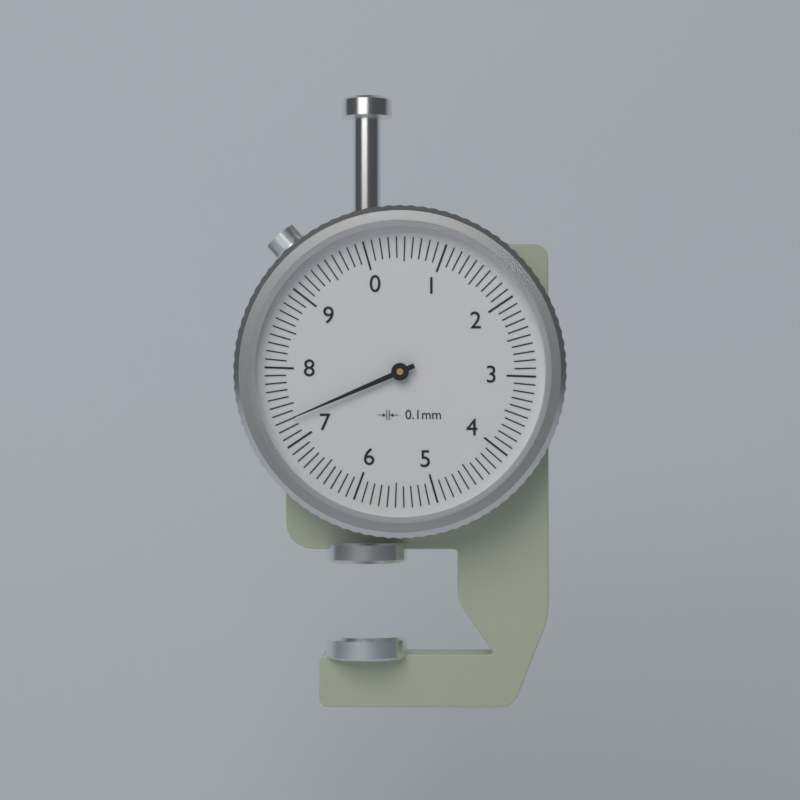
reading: 7.3 mm
